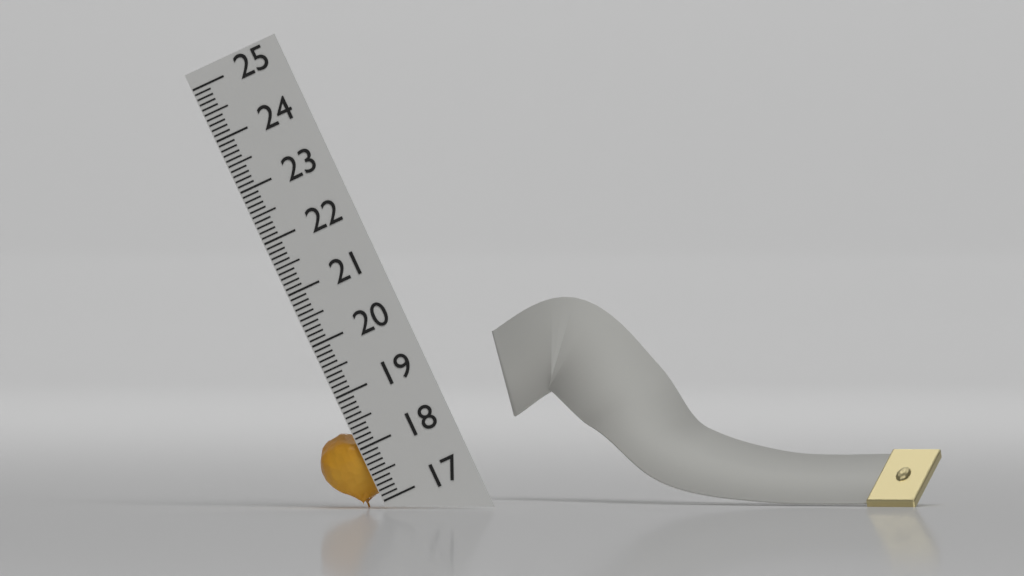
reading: 18.4 (no unit)
